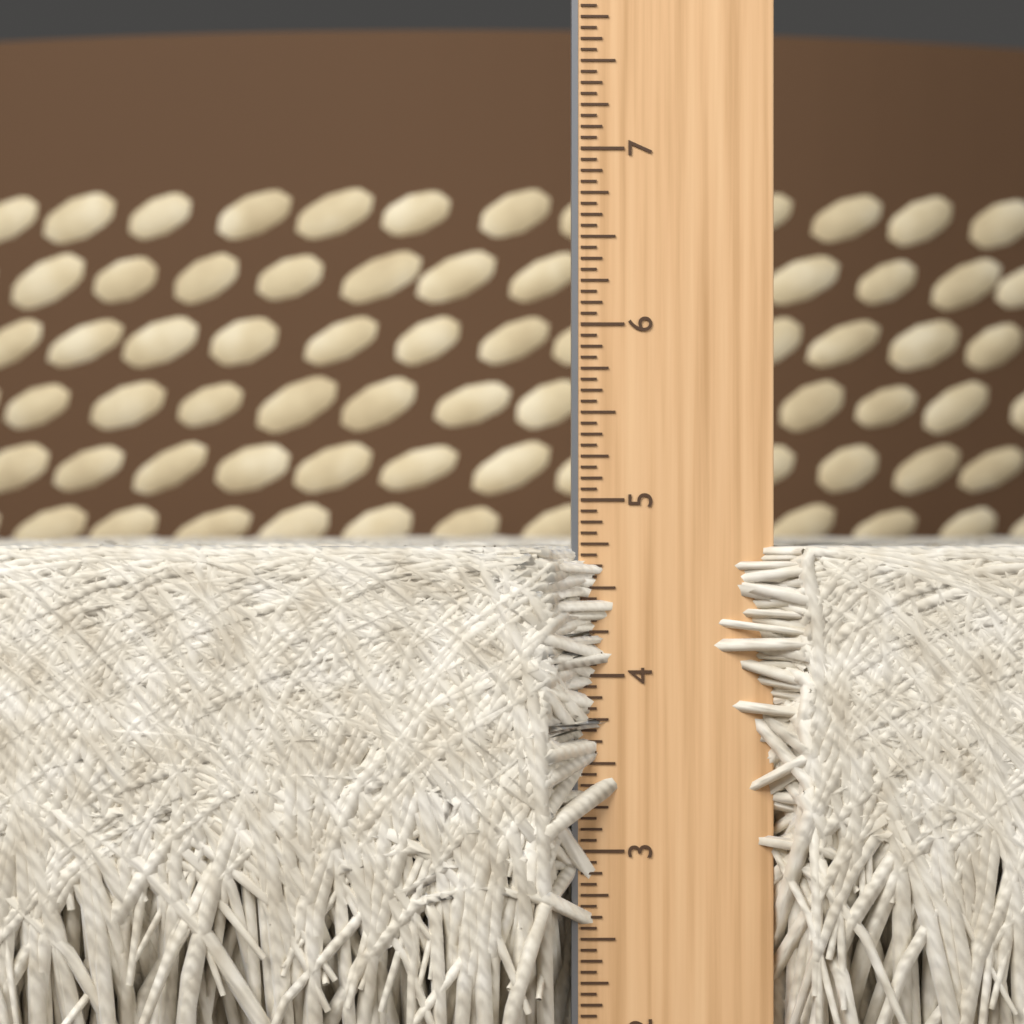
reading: 4.7500 in
